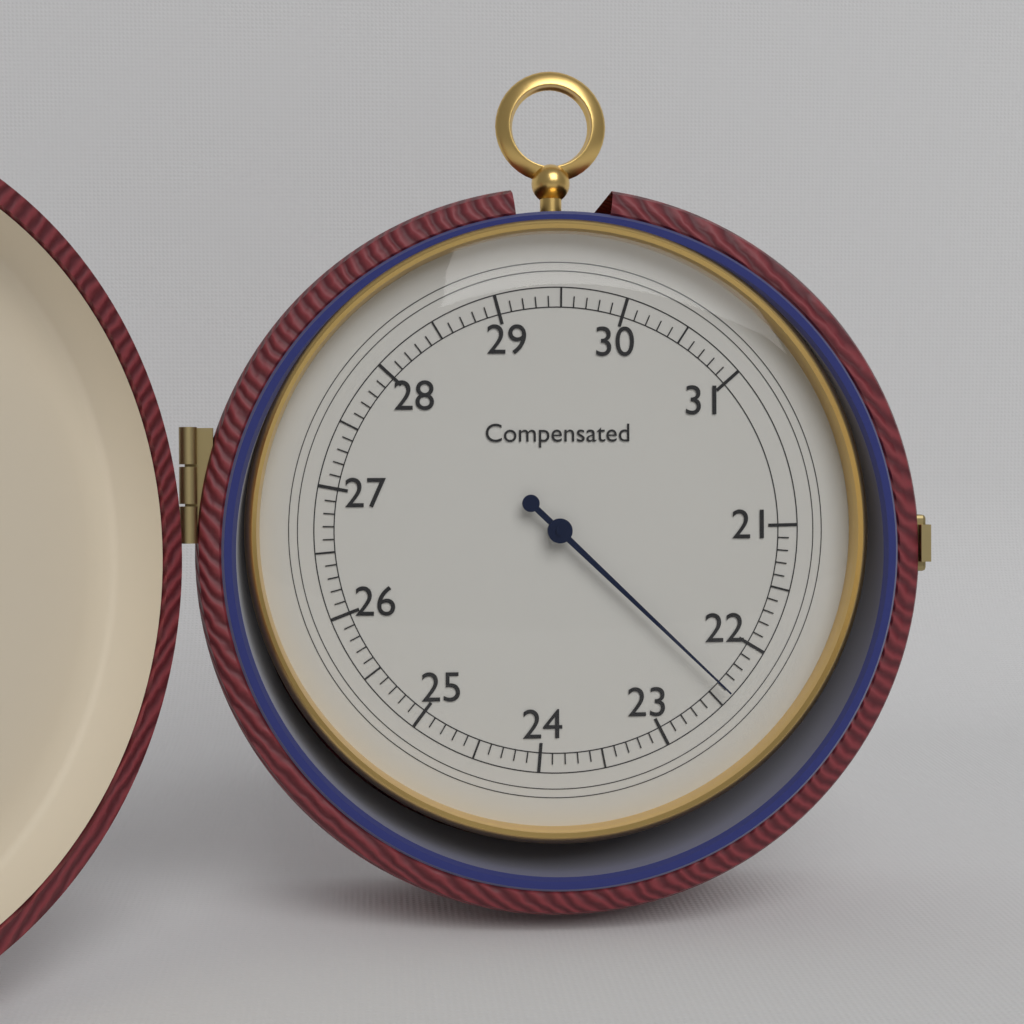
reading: 22.4 (no unit)
